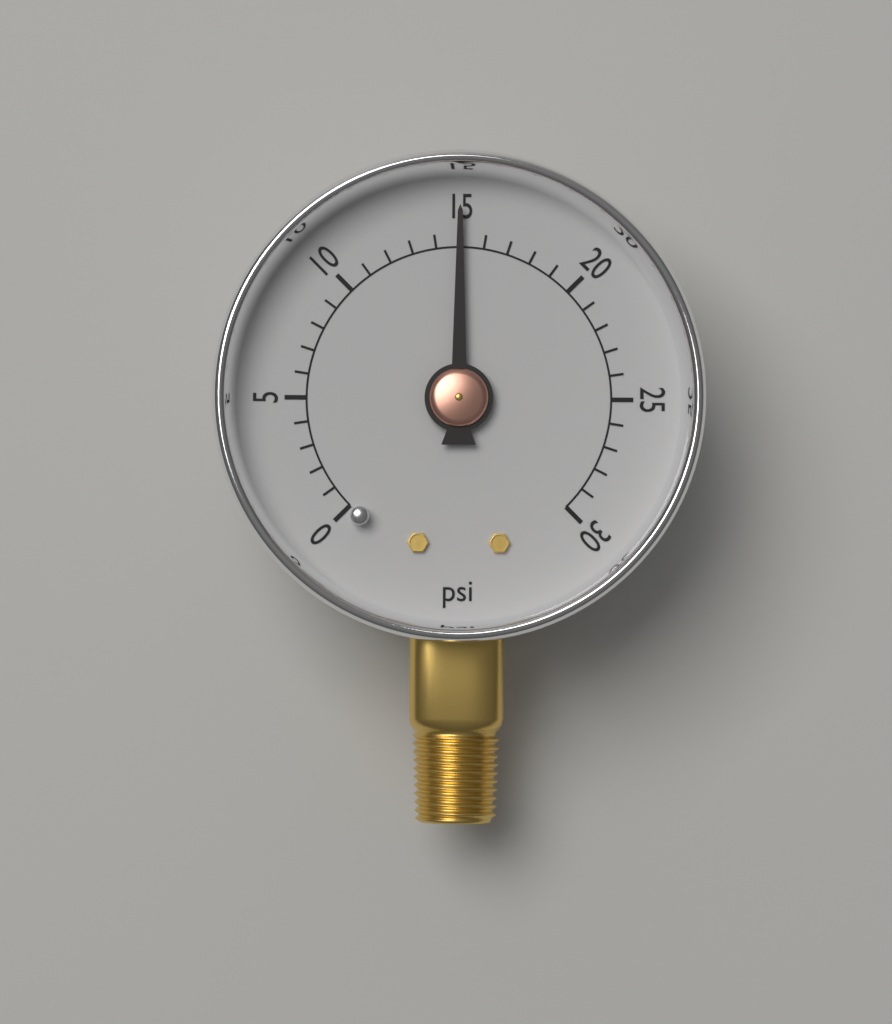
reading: 15 psi
